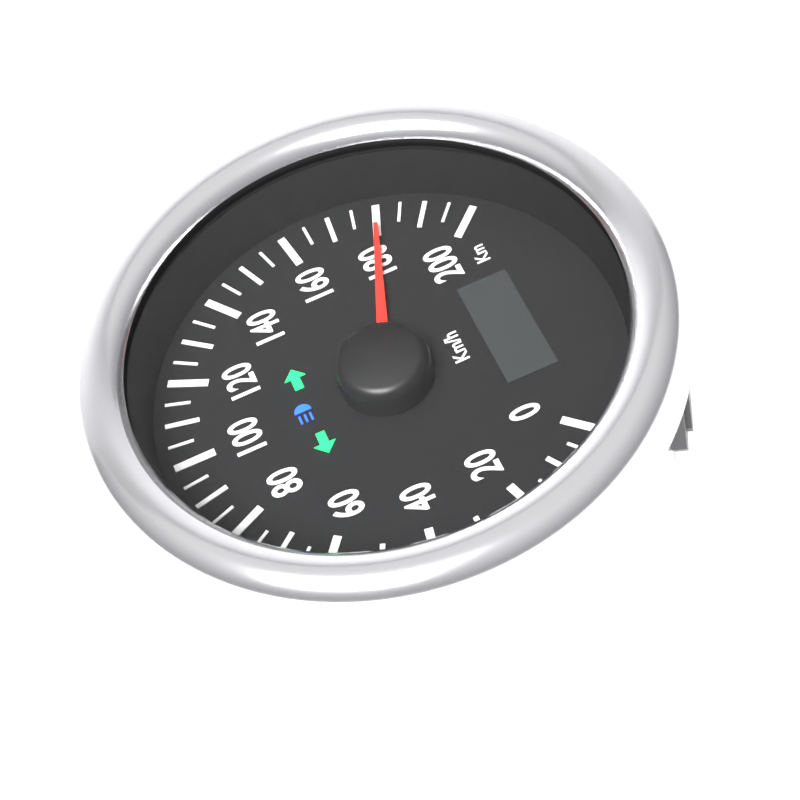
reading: 180 km/h
